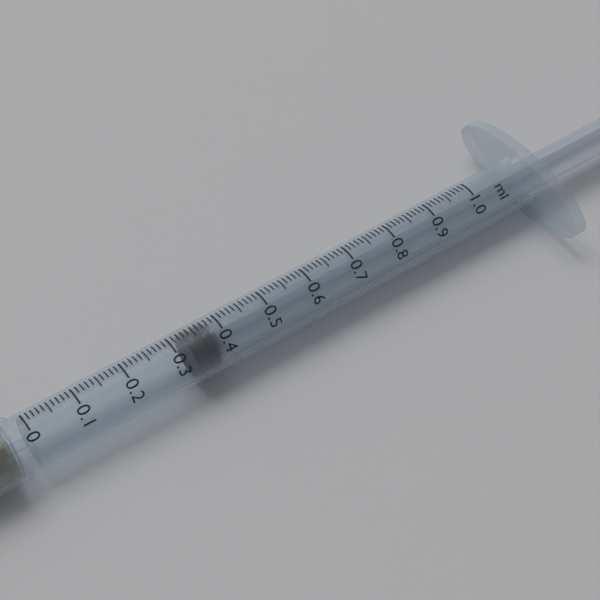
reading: 0.33 ml
